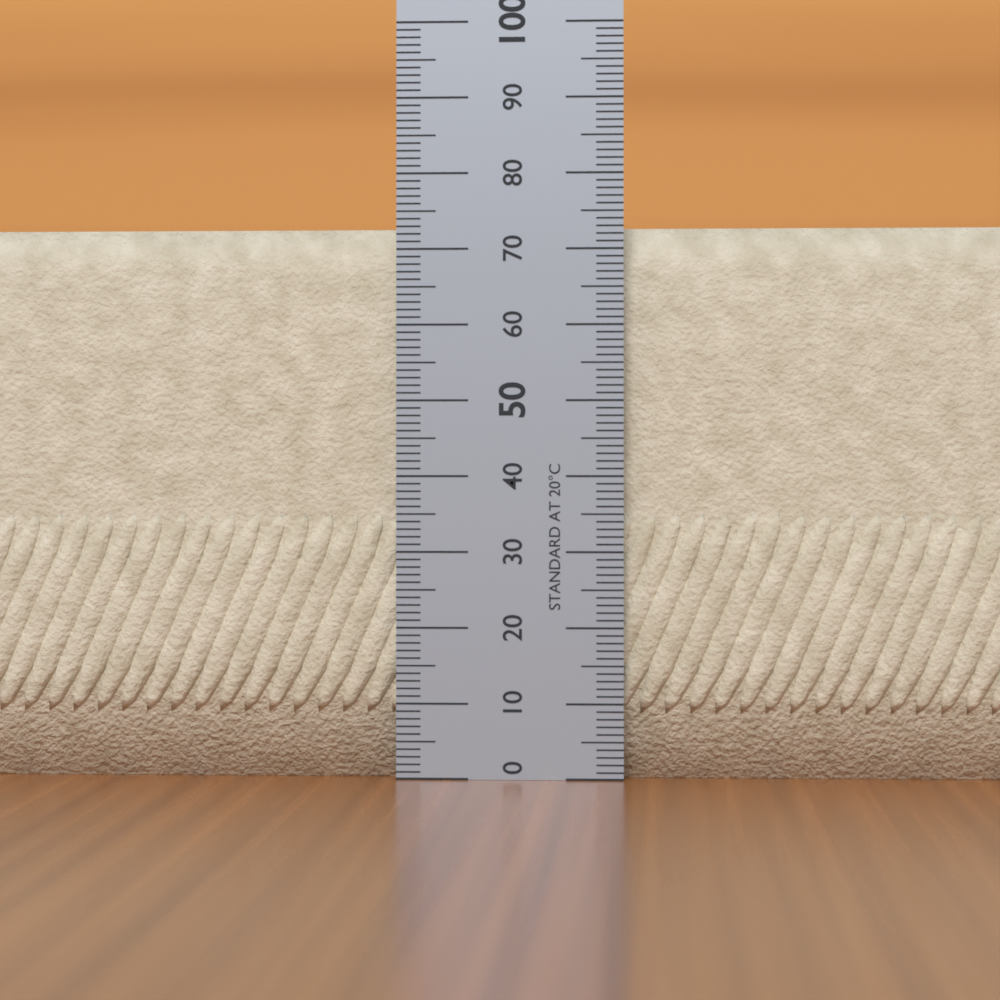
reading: 73 (no unit)
